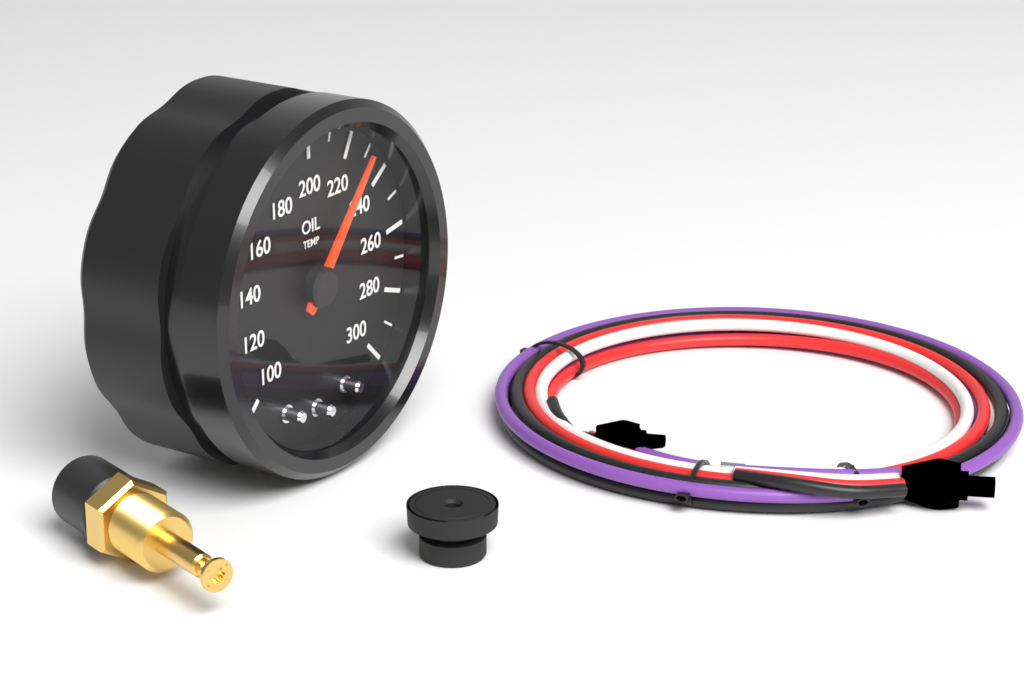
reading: 230 (no unit)
